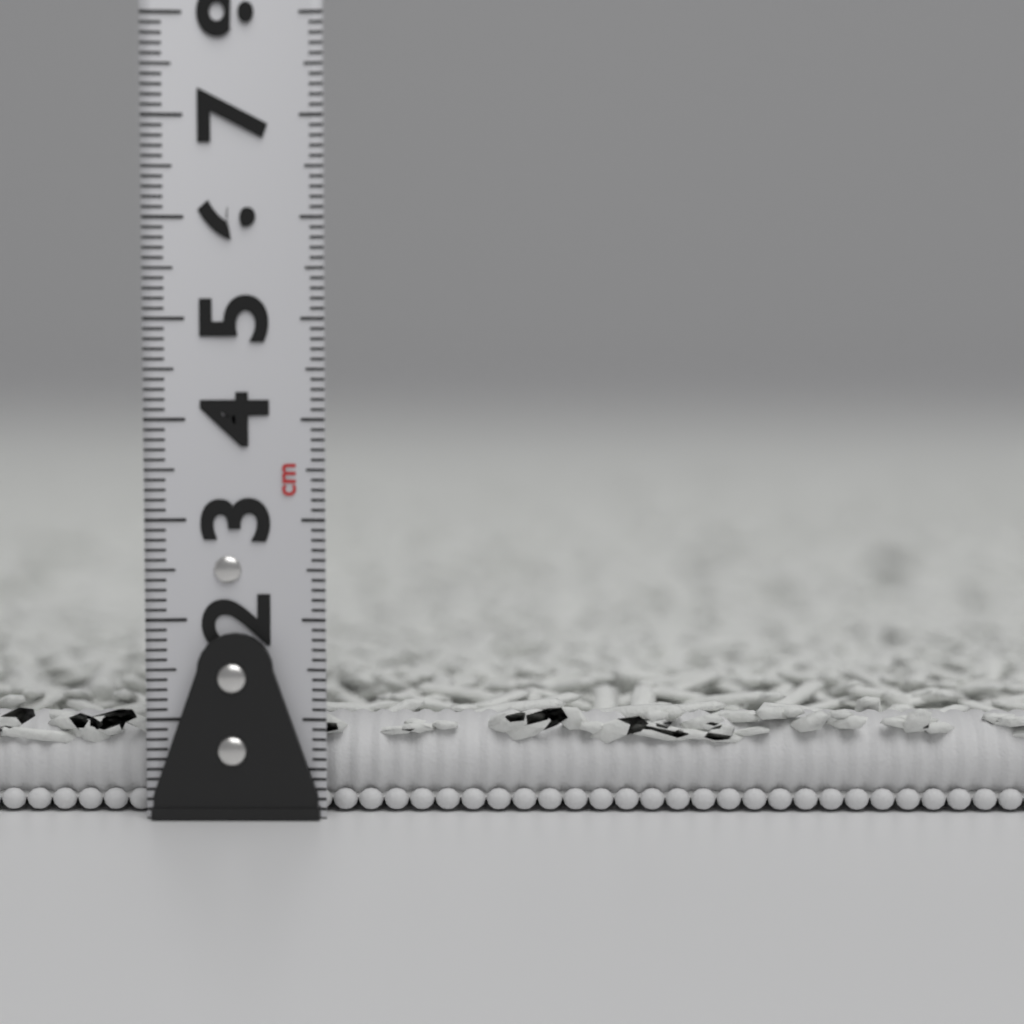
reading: 1.1 cm
